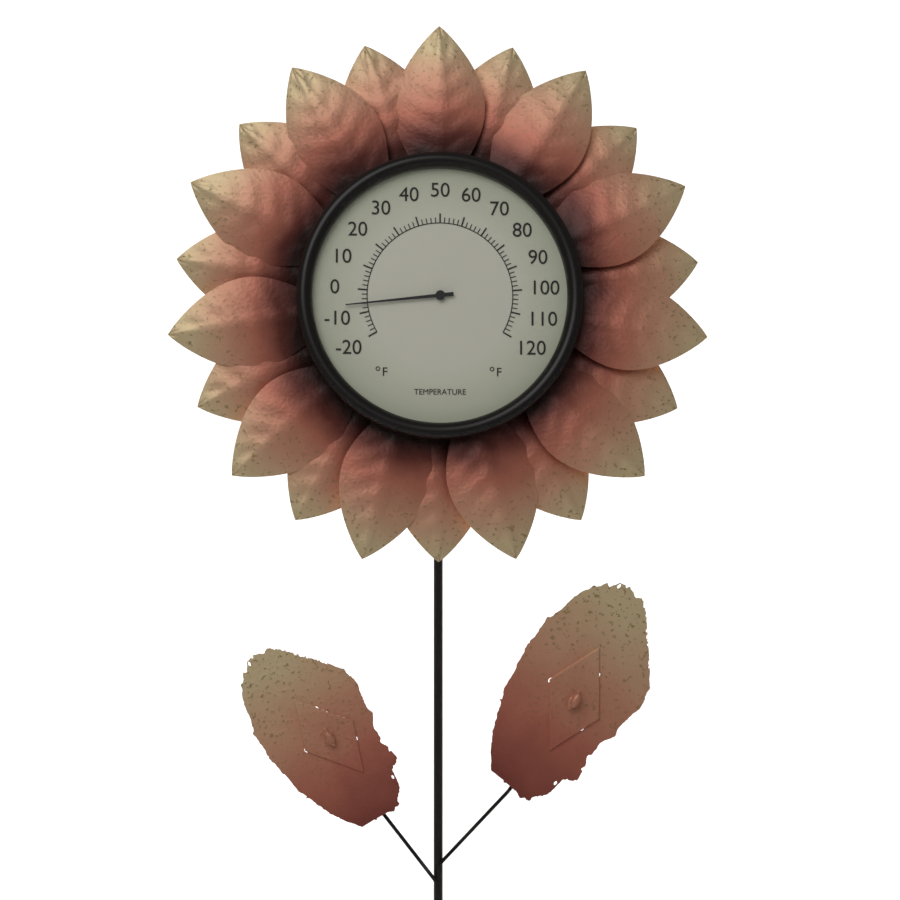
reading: -6 °F
